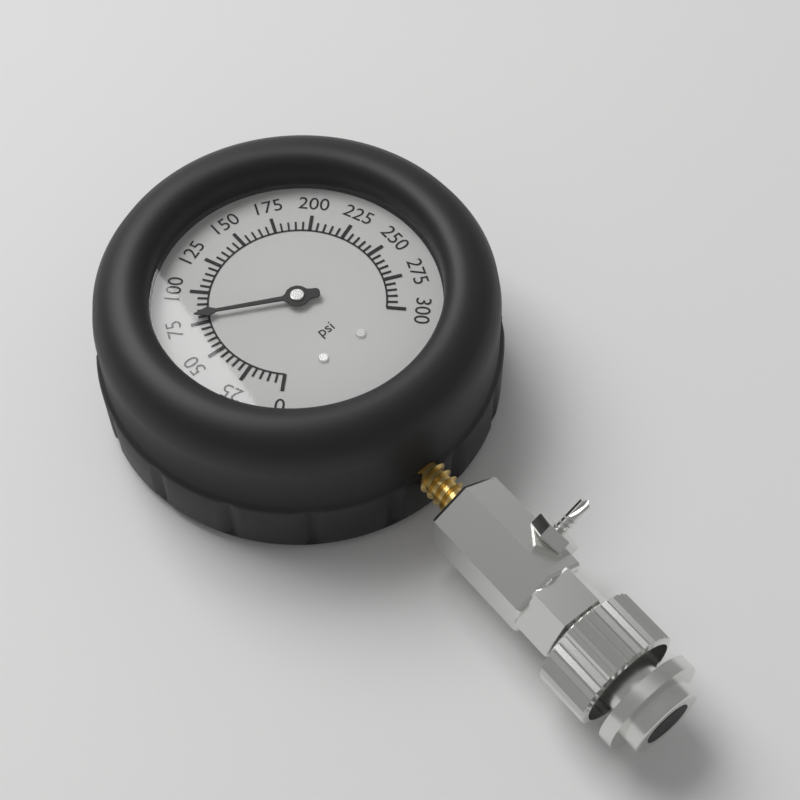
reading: 80 psi
